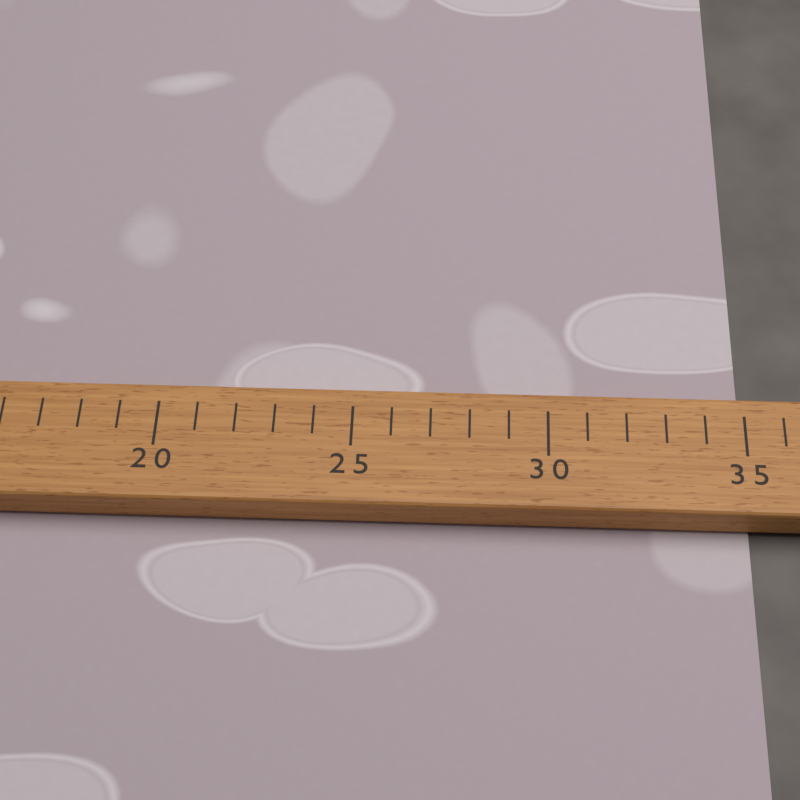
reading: 35 (no unit)
